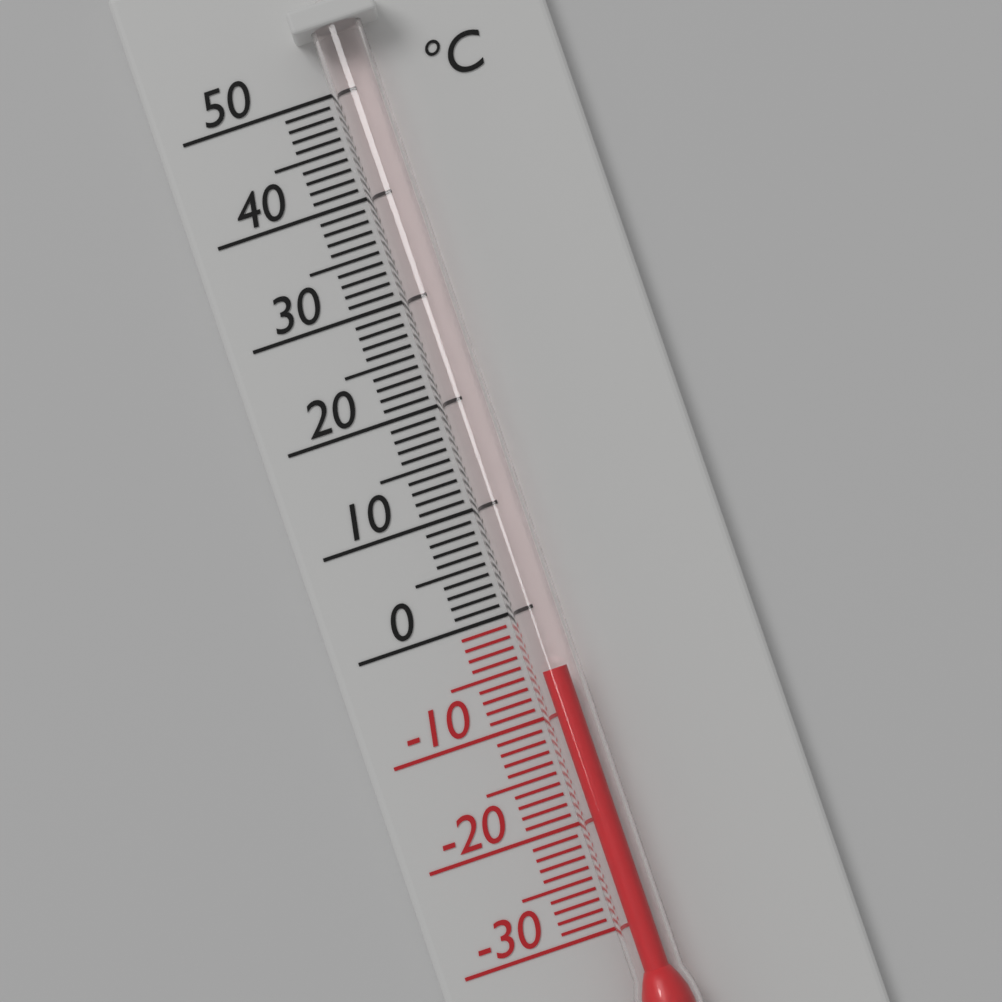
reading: -6 °C
